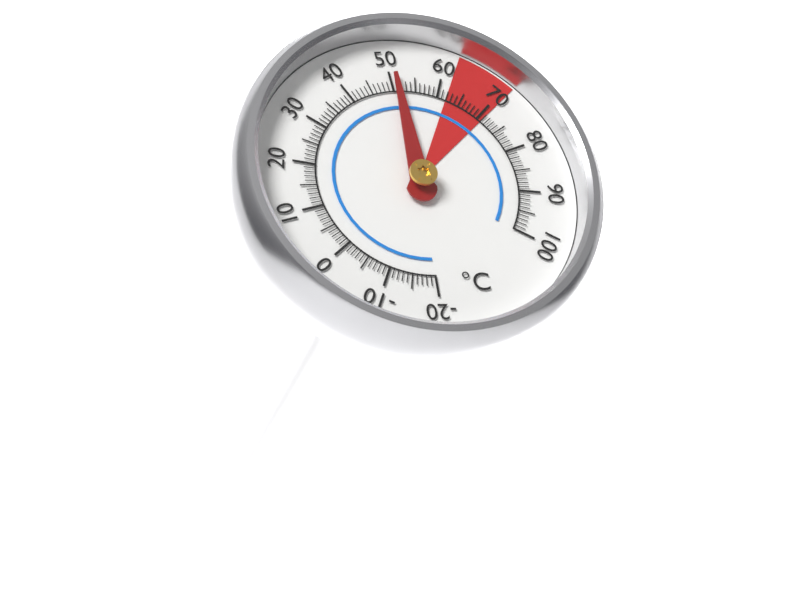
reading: 51 °C
